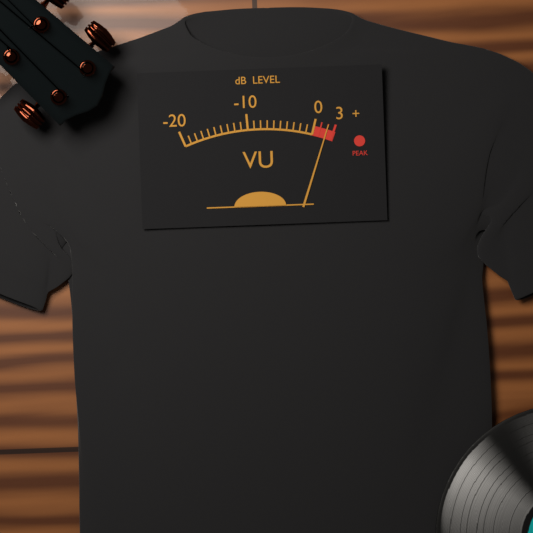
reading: 2 dB
